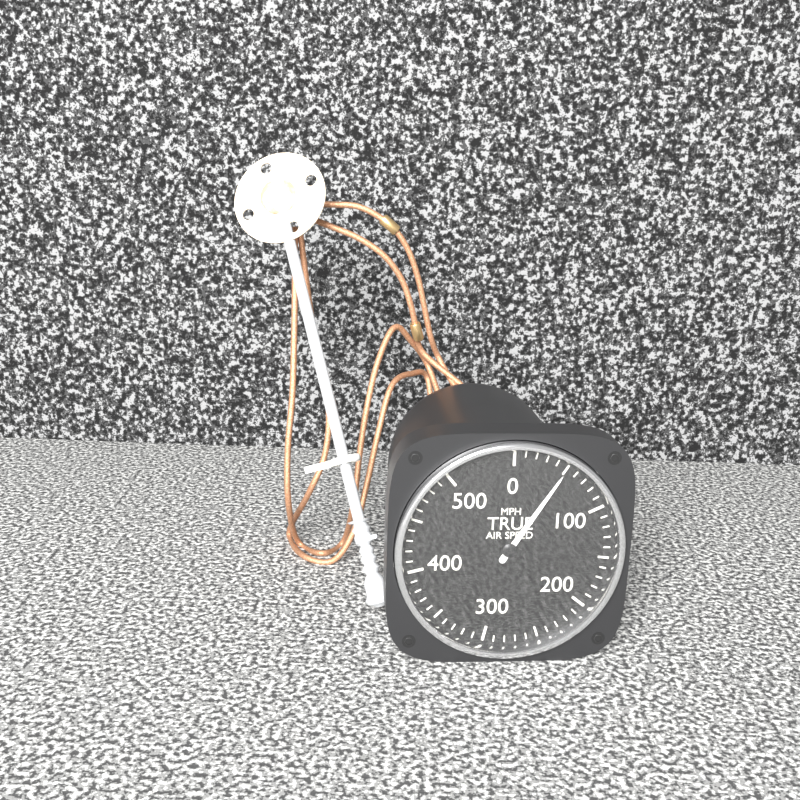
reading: 50 MPH
